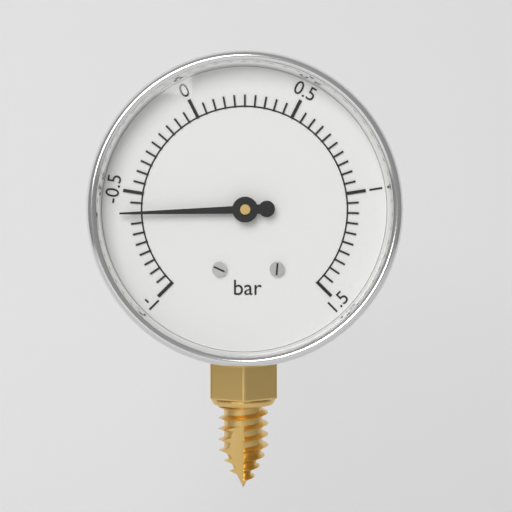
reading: -0.60 bar
